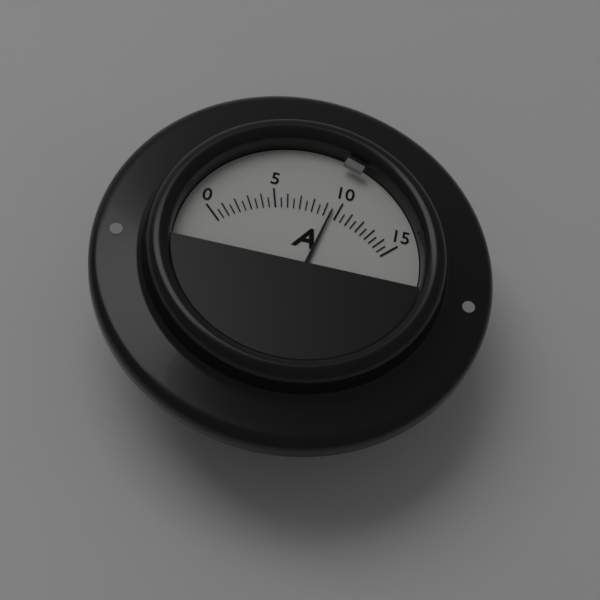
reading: 9.5 A
